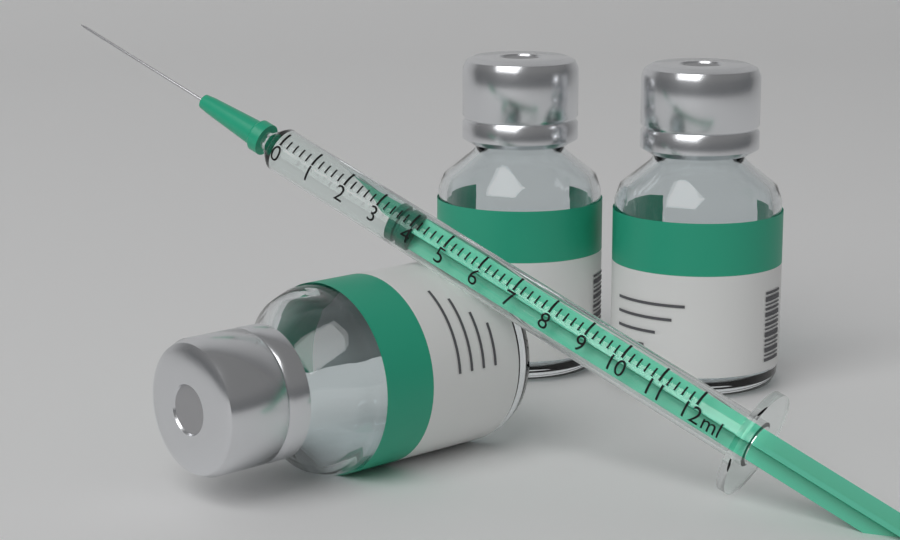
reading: 3.4 ml
